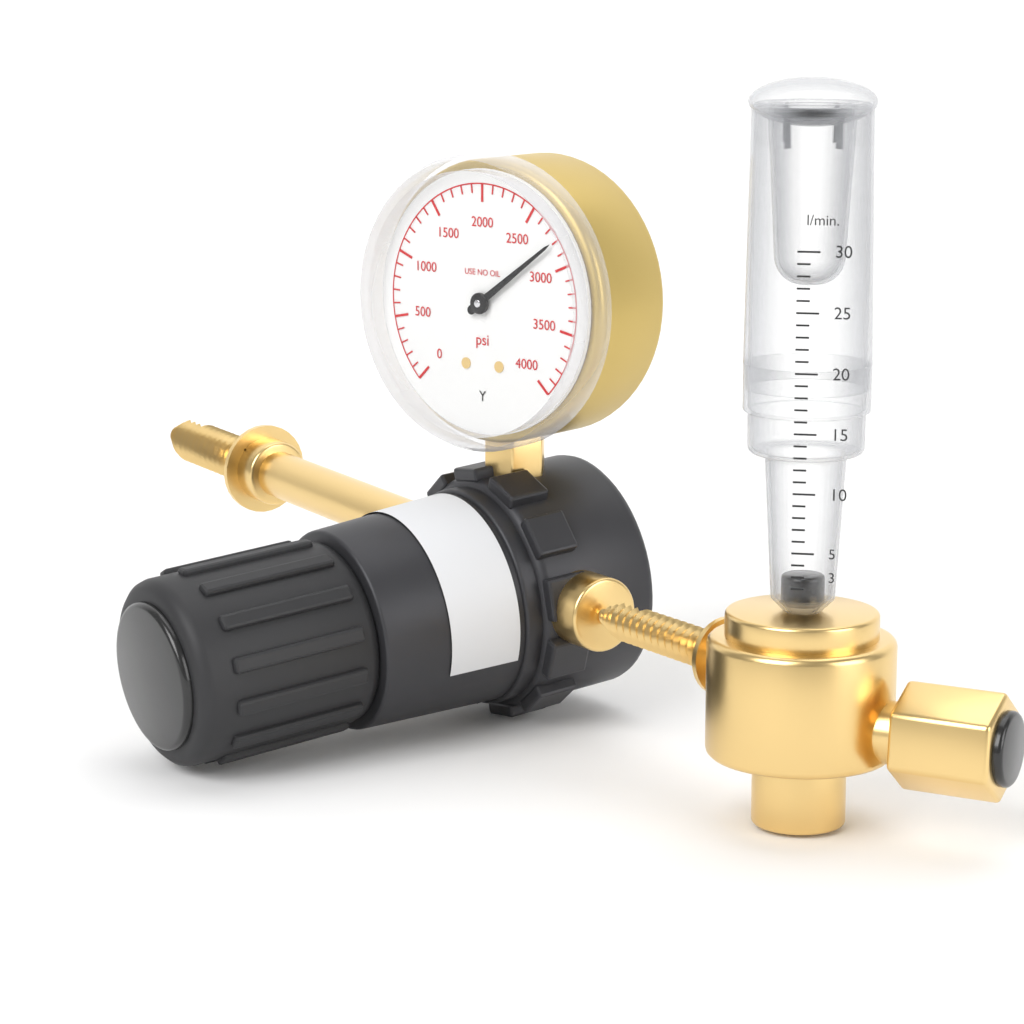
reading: 2800 psi
